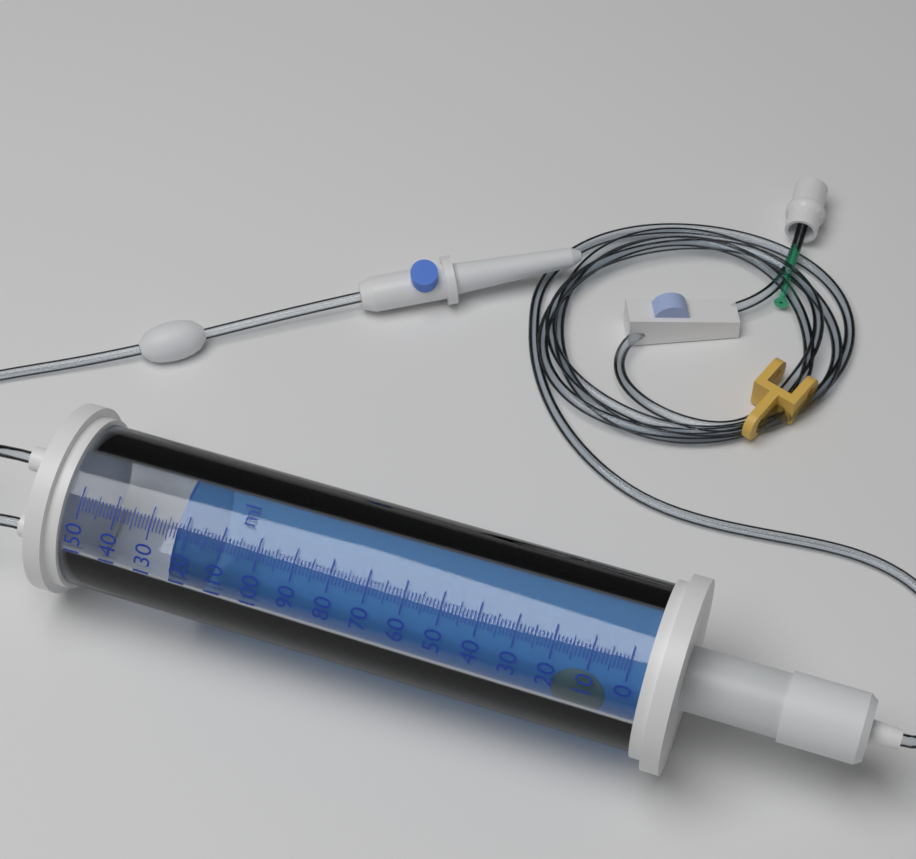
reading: 123 ml
